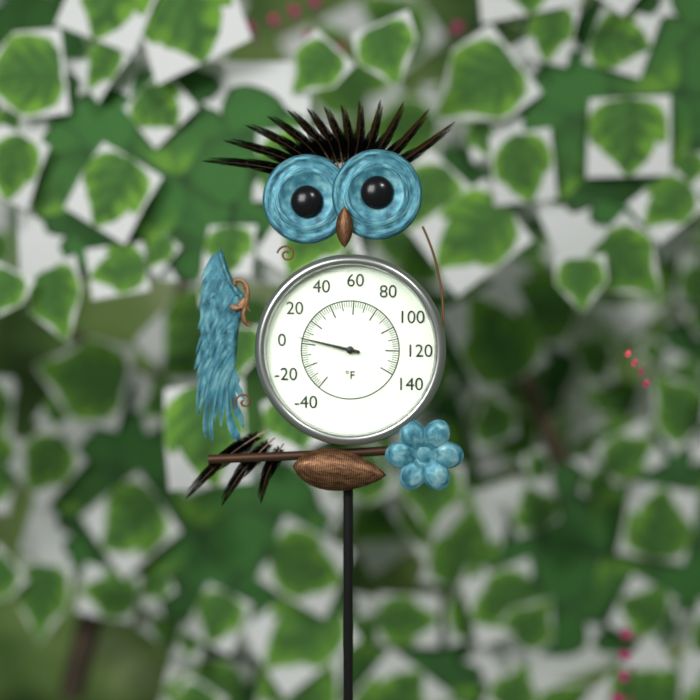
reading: 4 °F
